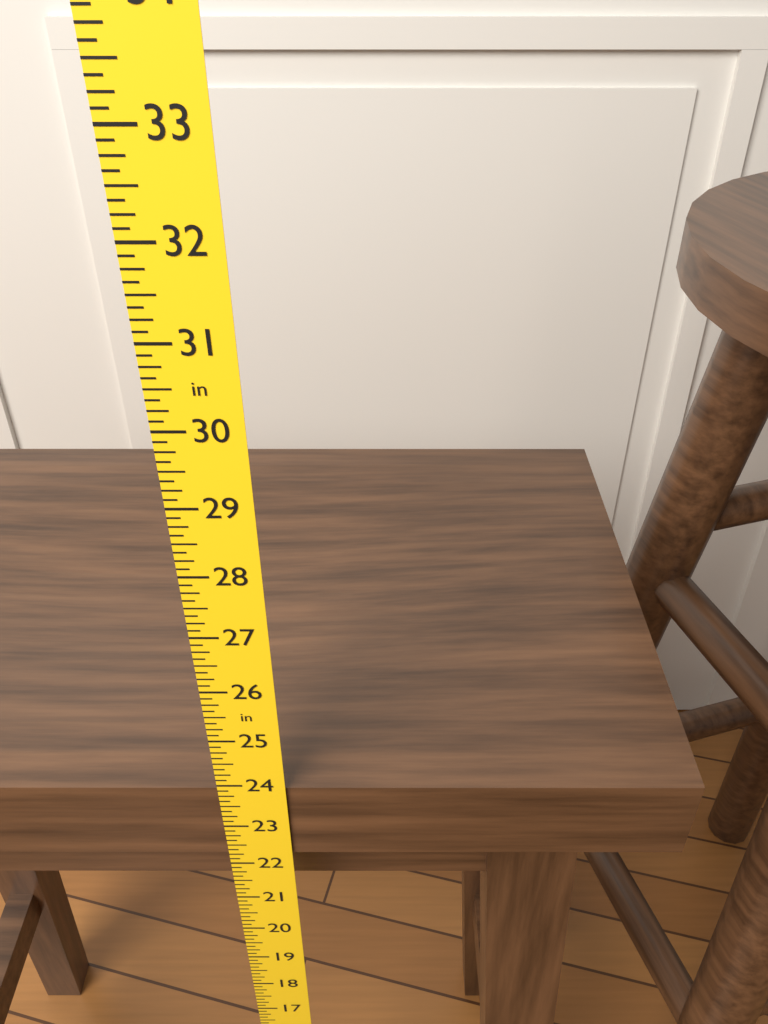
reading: 23.875 in
